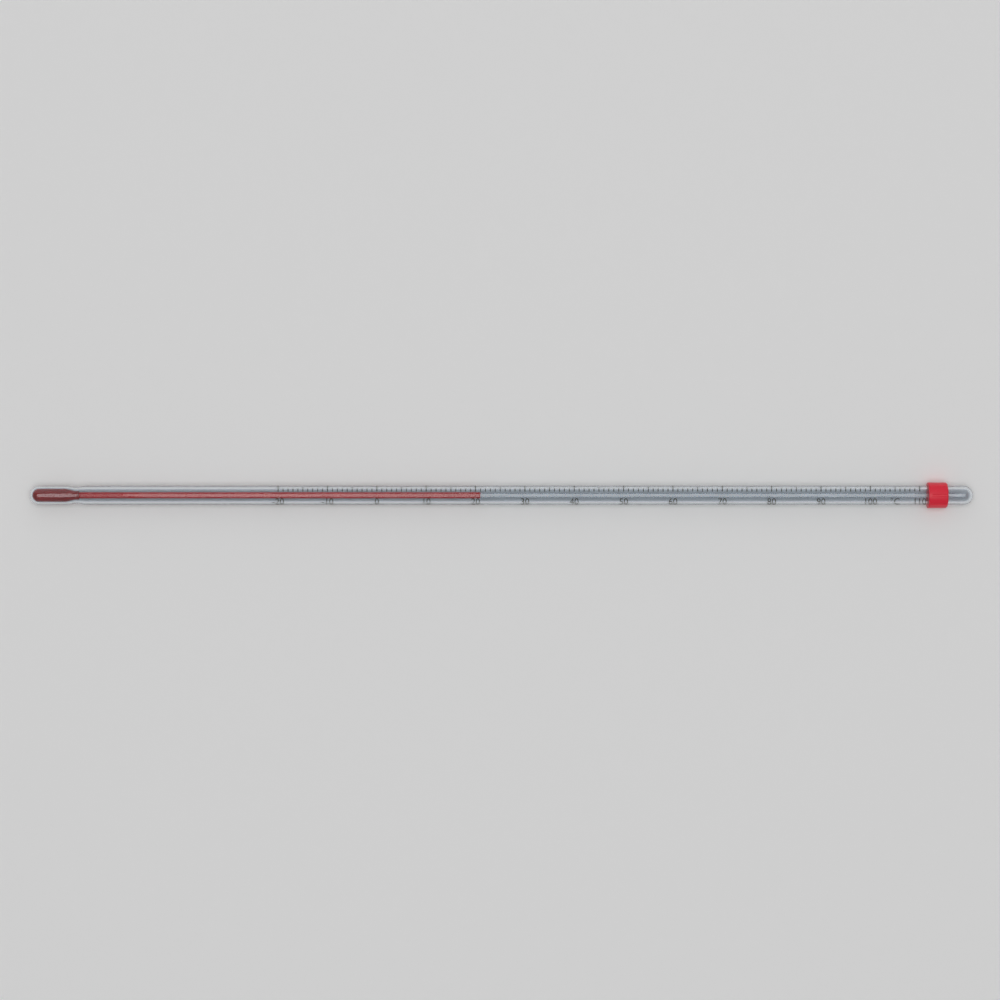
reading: 21 °C
